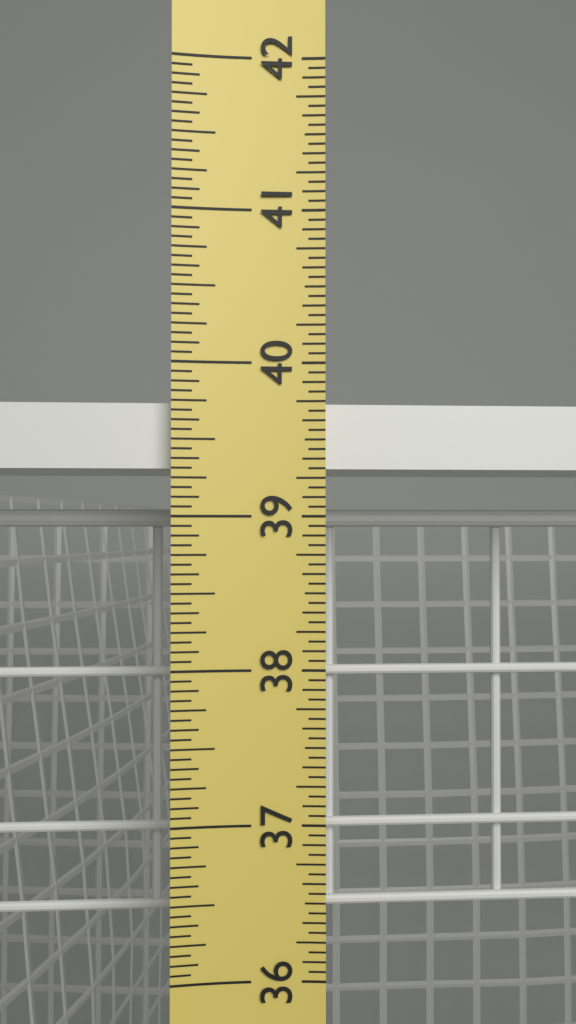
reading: 39.7500 in
